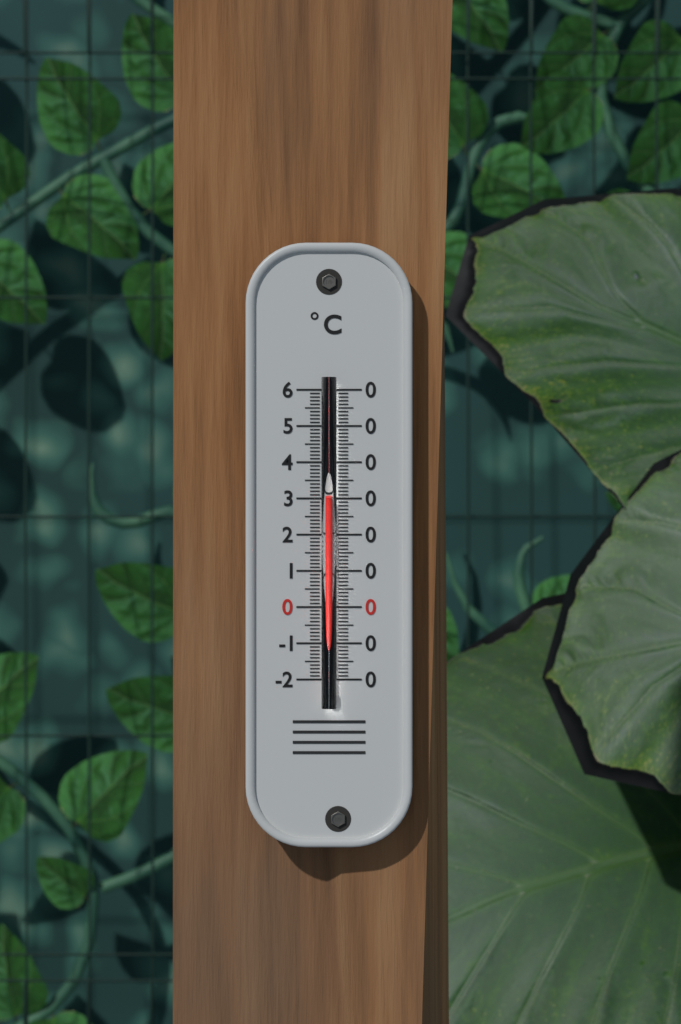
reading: 30 °C
